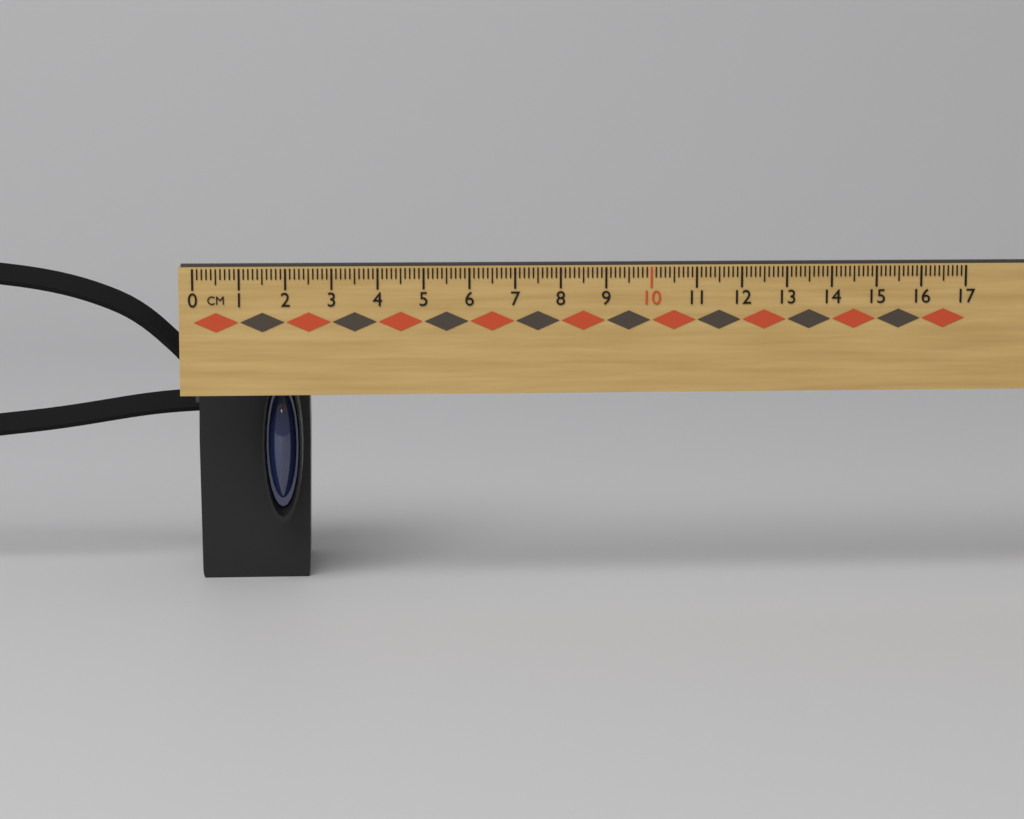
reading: 2.5 cm
